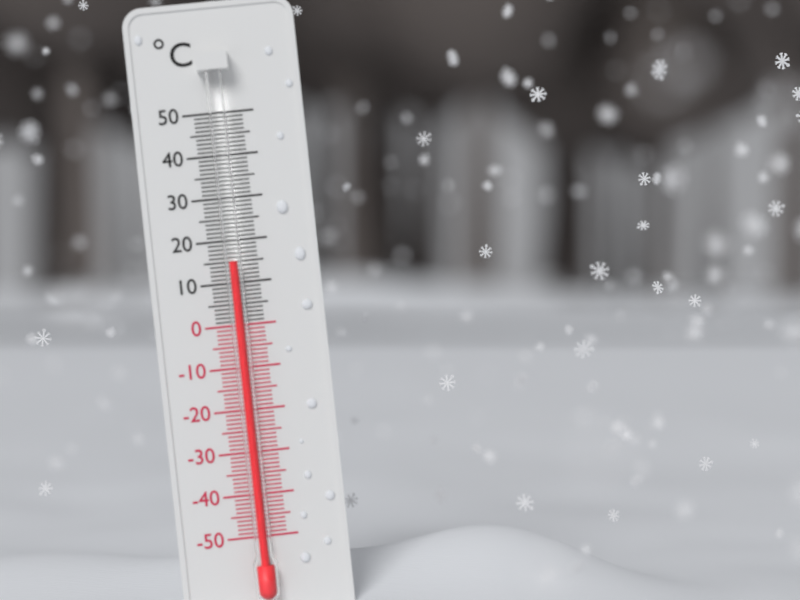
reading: 15 °C
